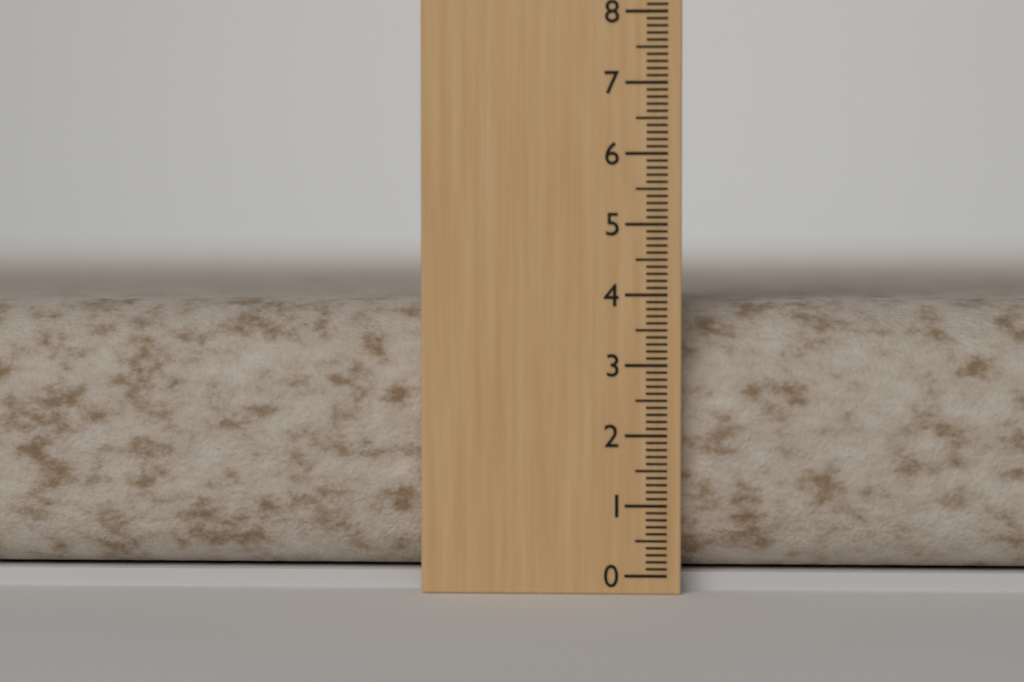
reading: 3.9 (no unit)
